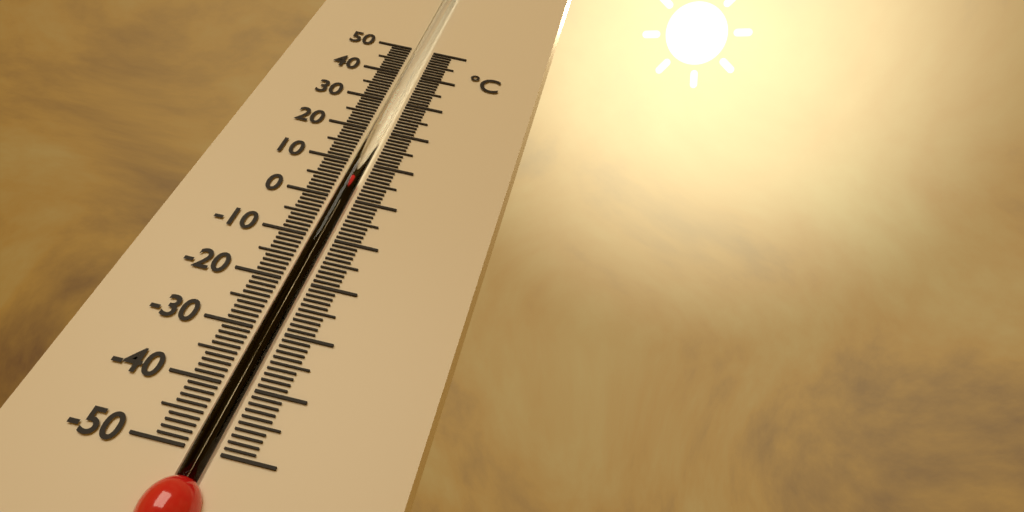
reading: 6 °C
